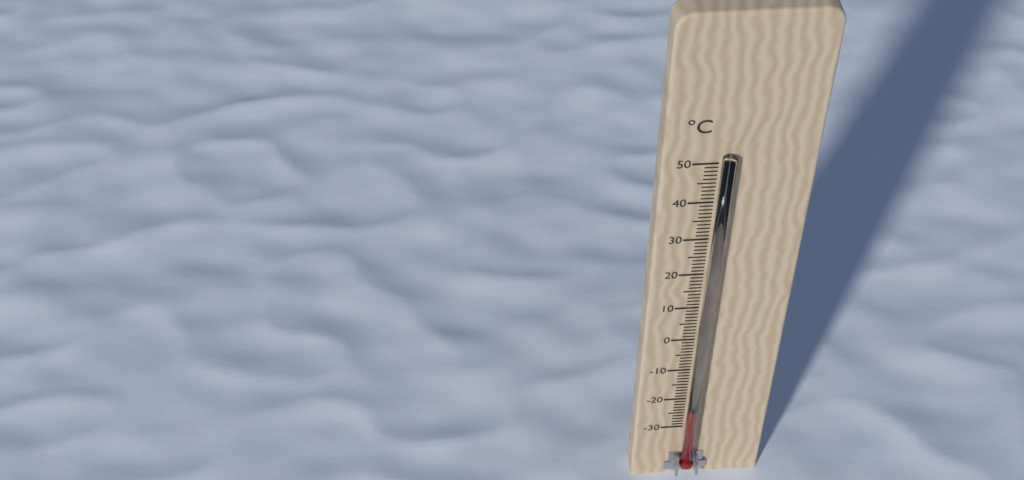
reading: -22 °C
